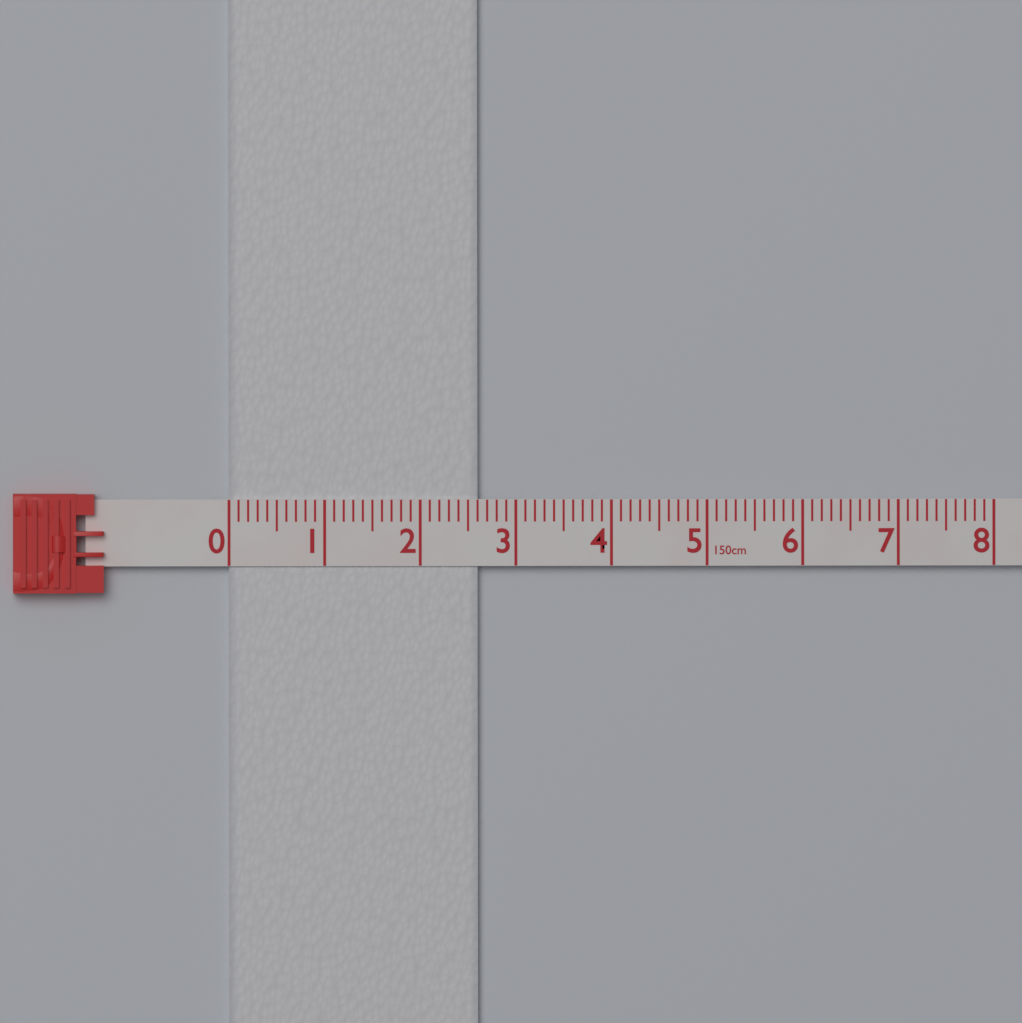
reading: 2.6 cm
